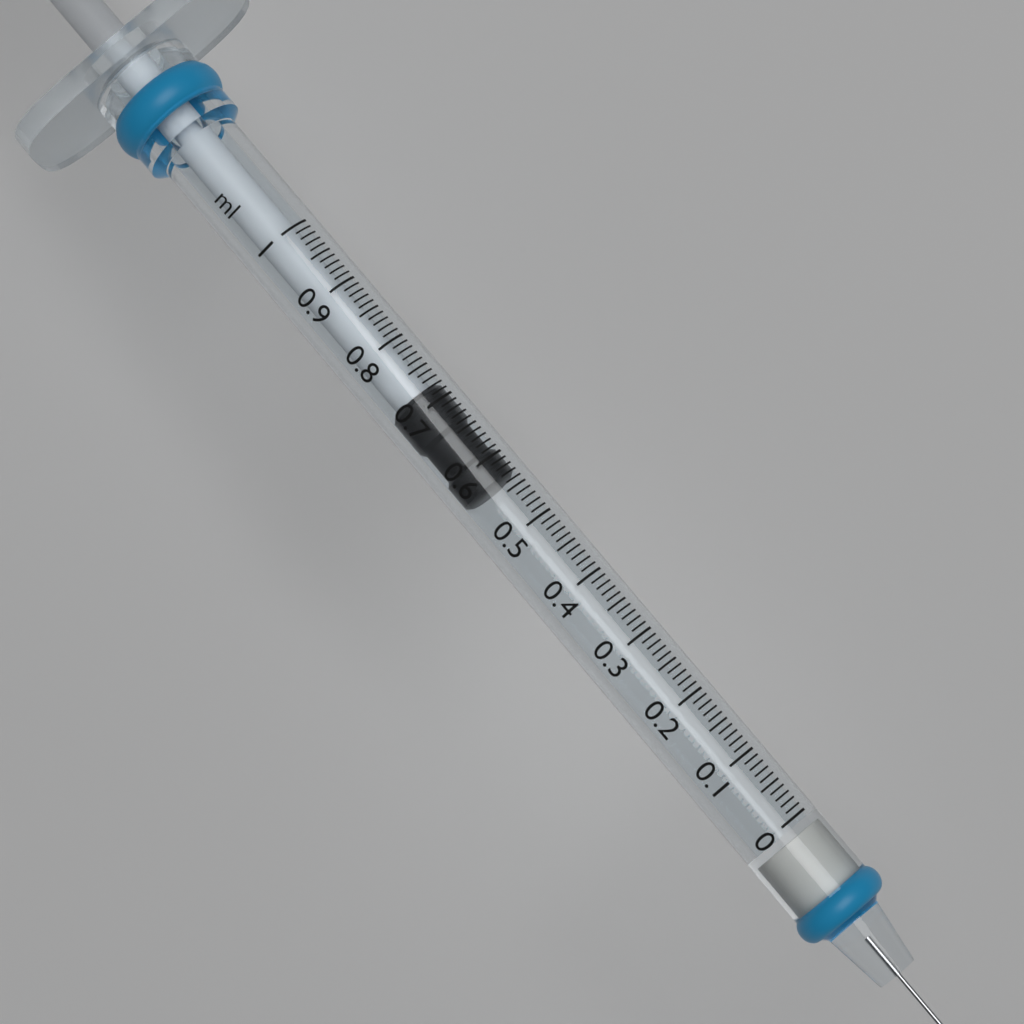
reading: 0.57 ml
